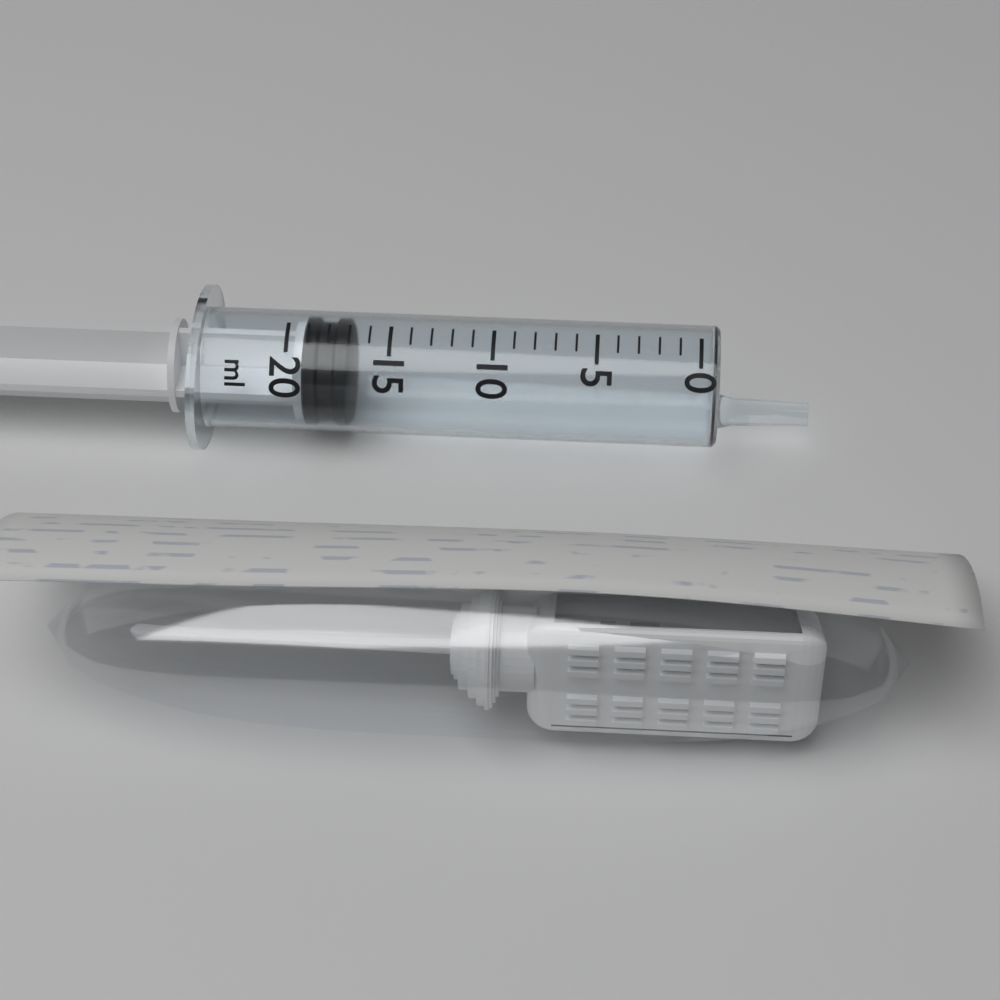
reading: 17 ml
